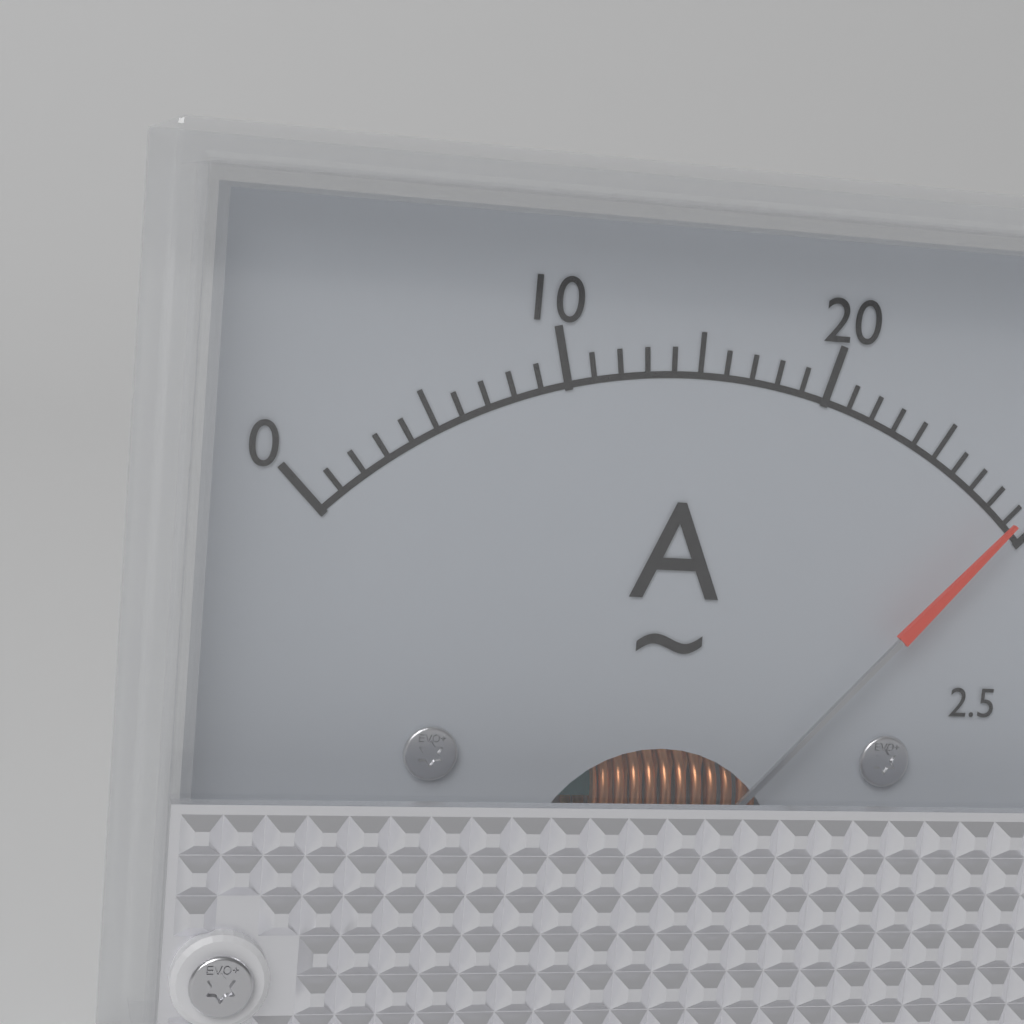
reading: 29 A
